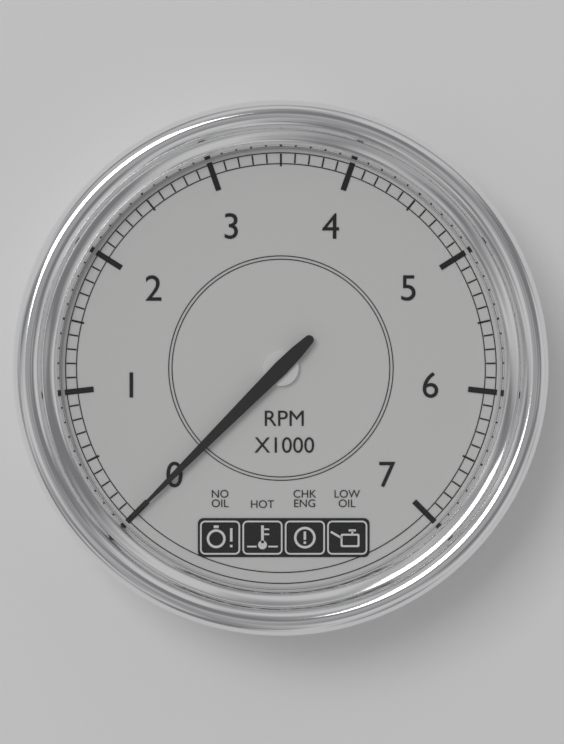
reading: 0 RPM
